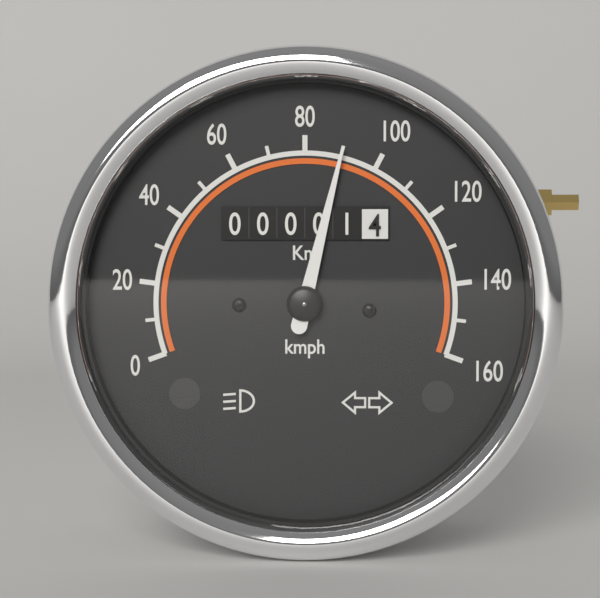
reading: 90 km/h
